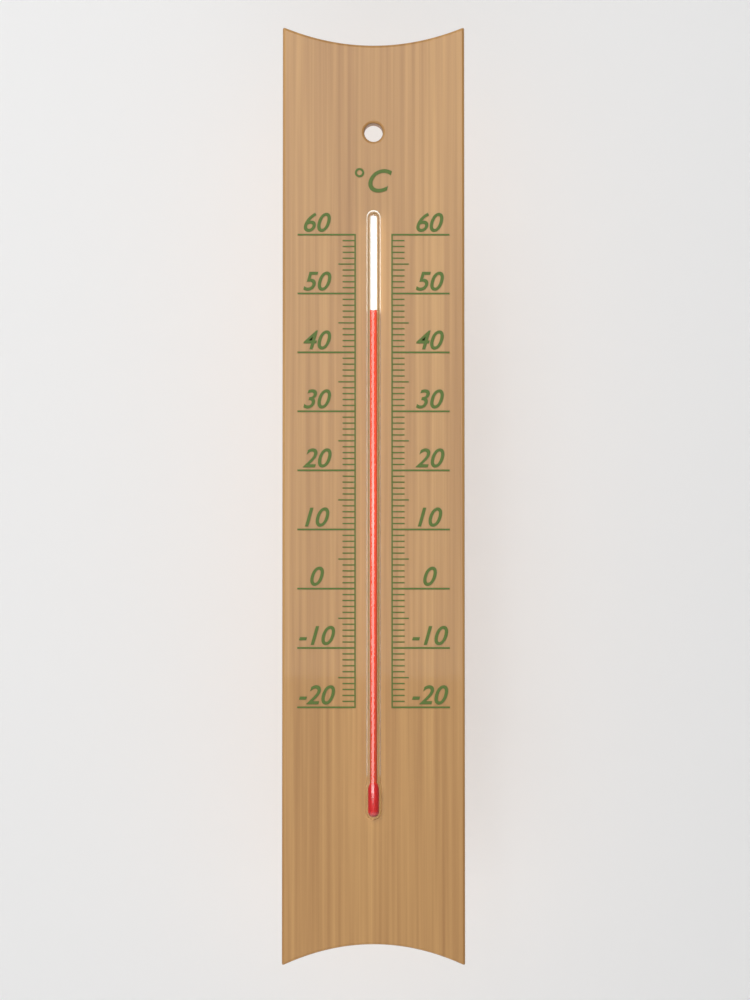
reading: 47 °C
